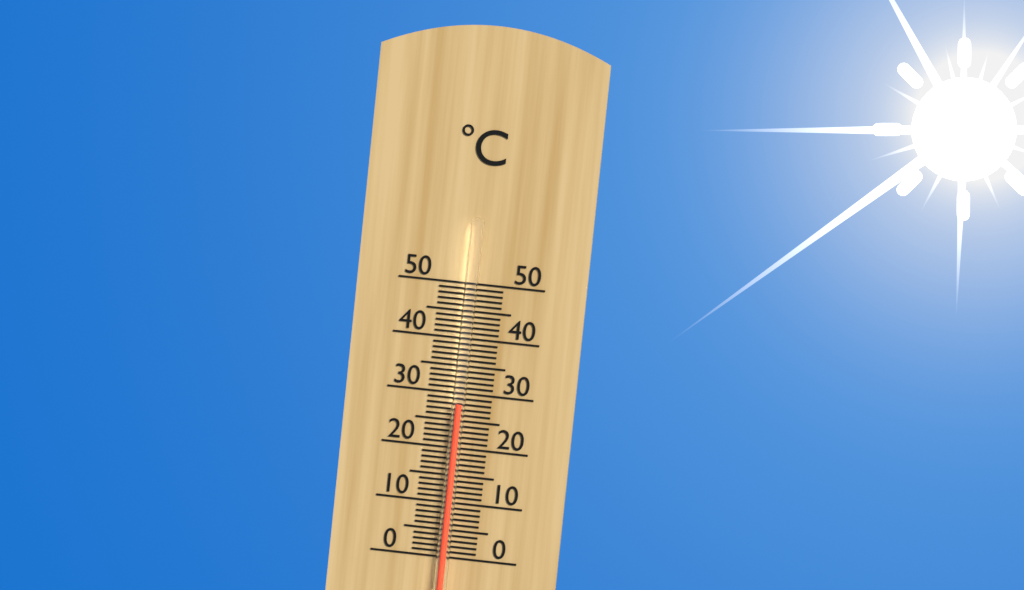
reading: 28 °C
